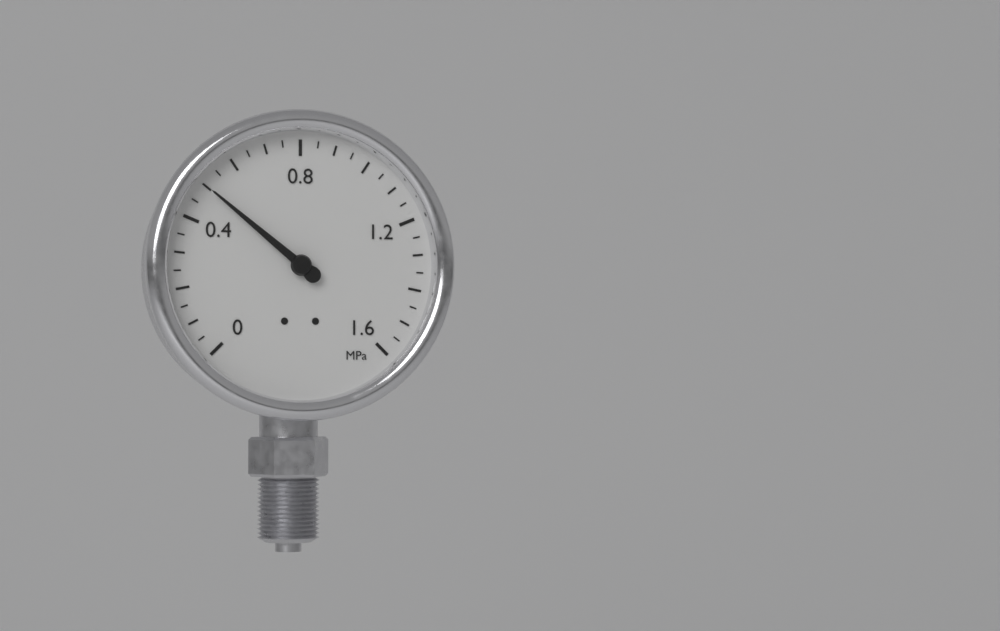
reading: 0.50 MPa
